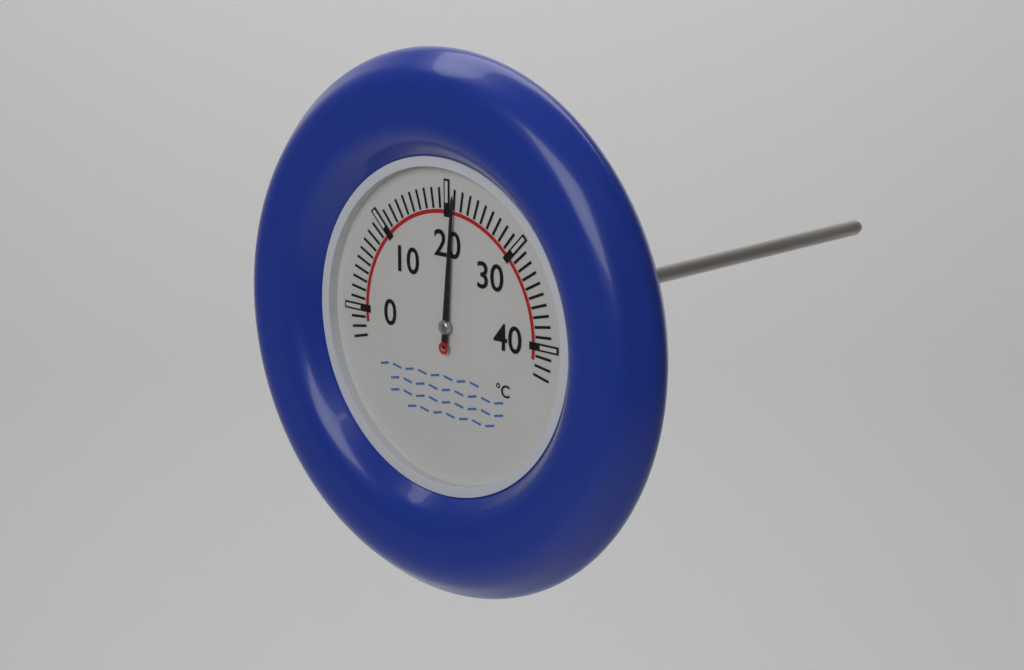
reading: 21 °C
